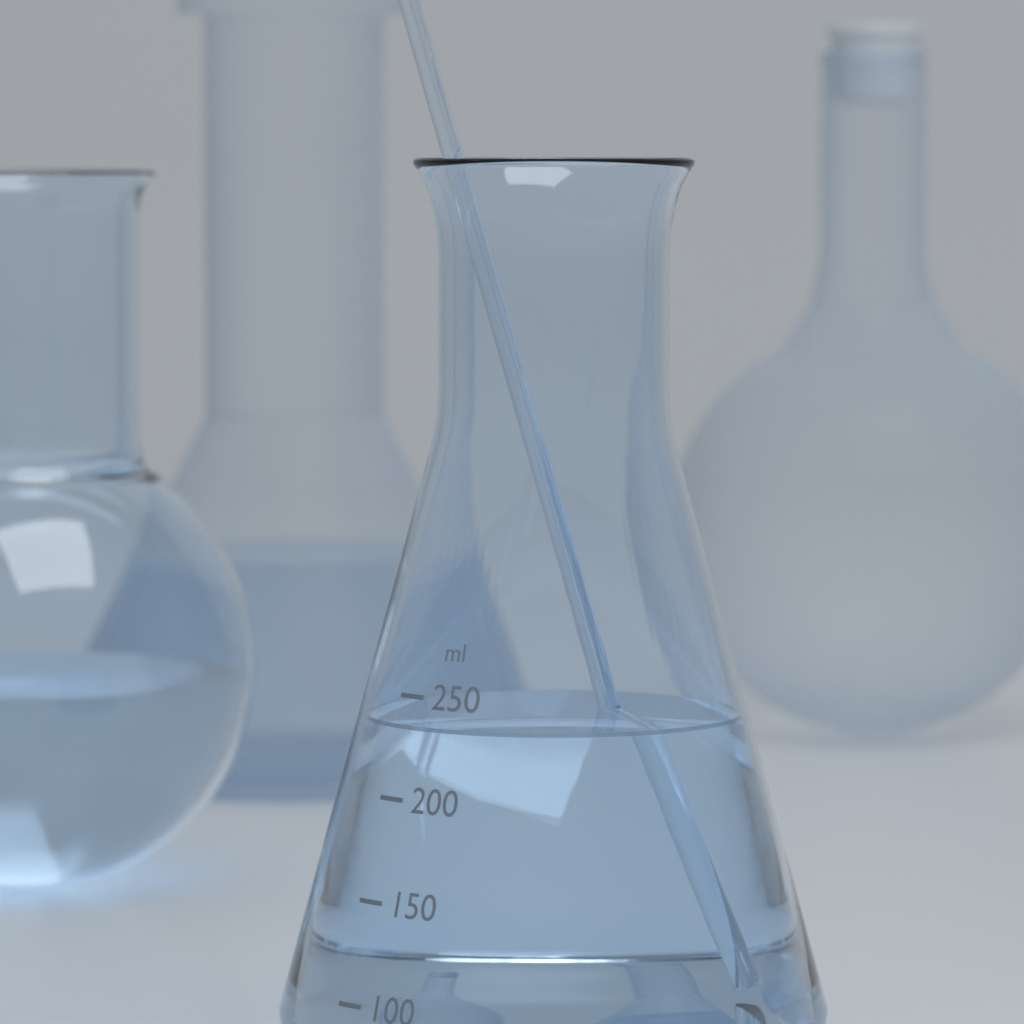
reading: 235 ml
